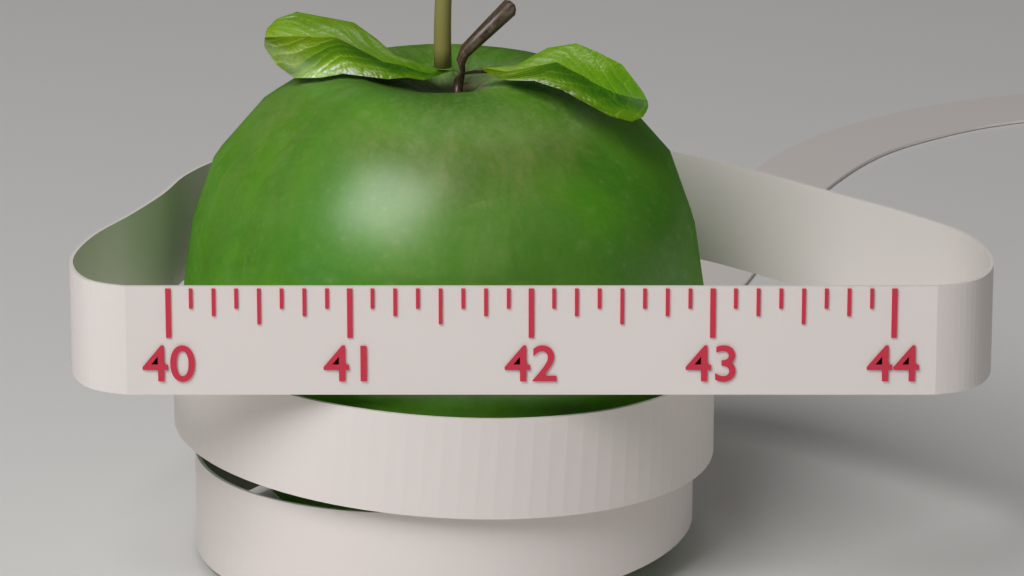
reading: 43.000 (no unit)
